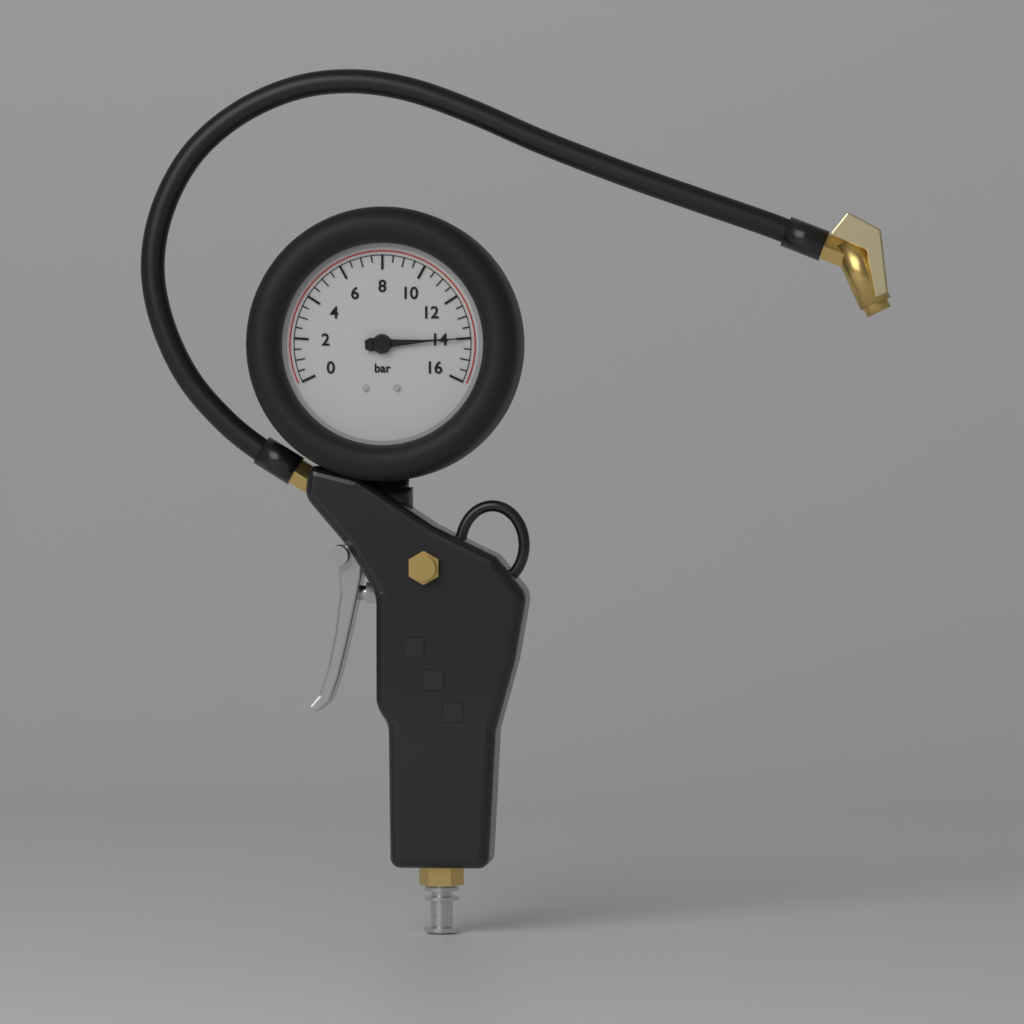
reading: 14.0 bar
